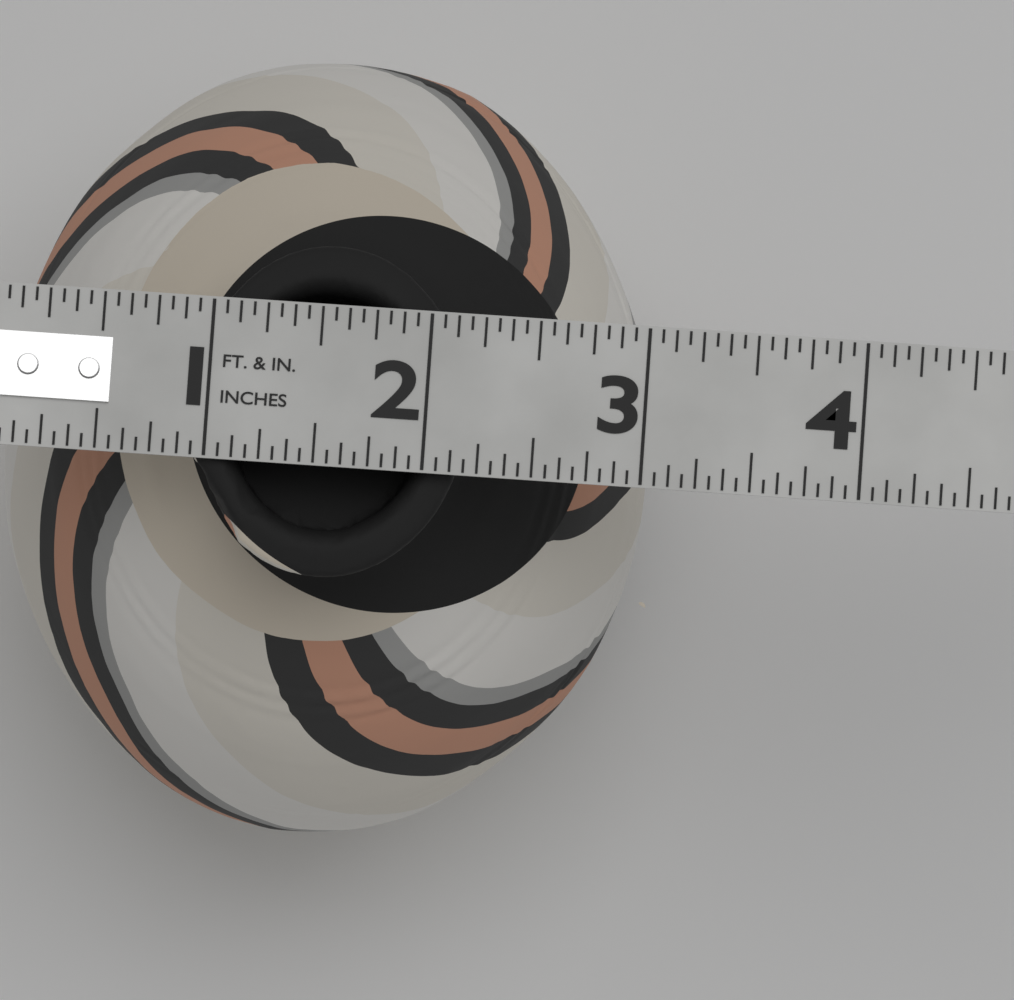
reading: 3.0625 in
